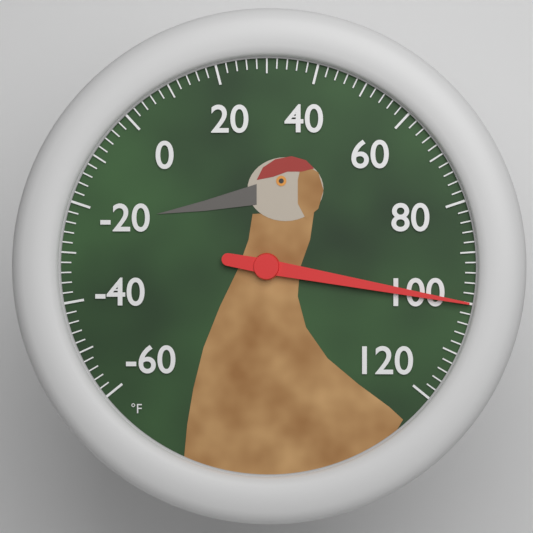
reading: 100 °F
